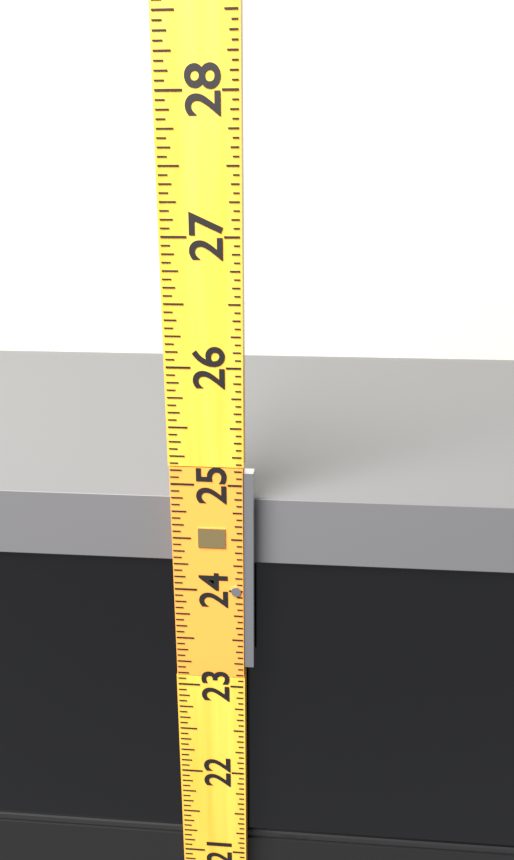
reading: 24.8125 (no unit)
